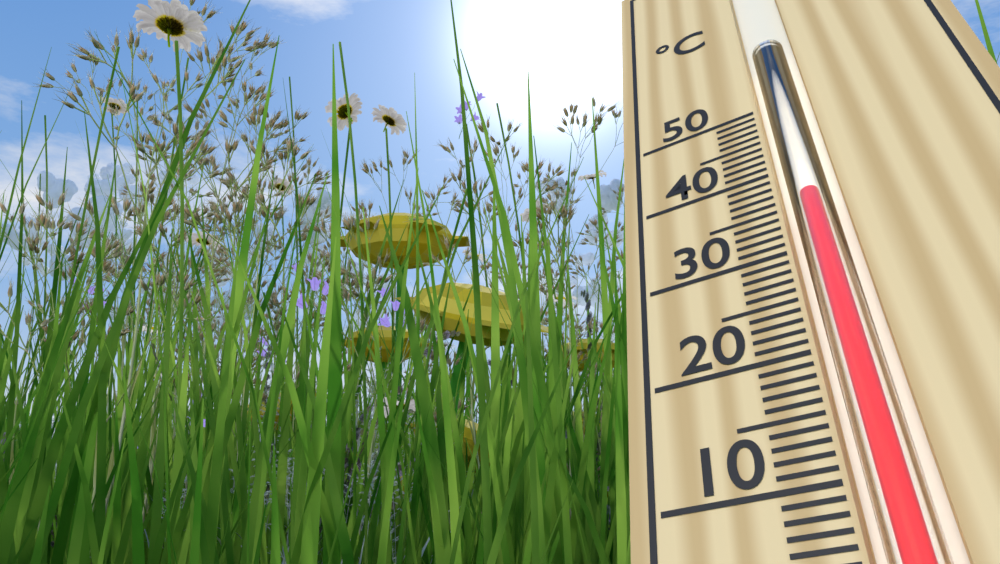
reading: 36 °C
